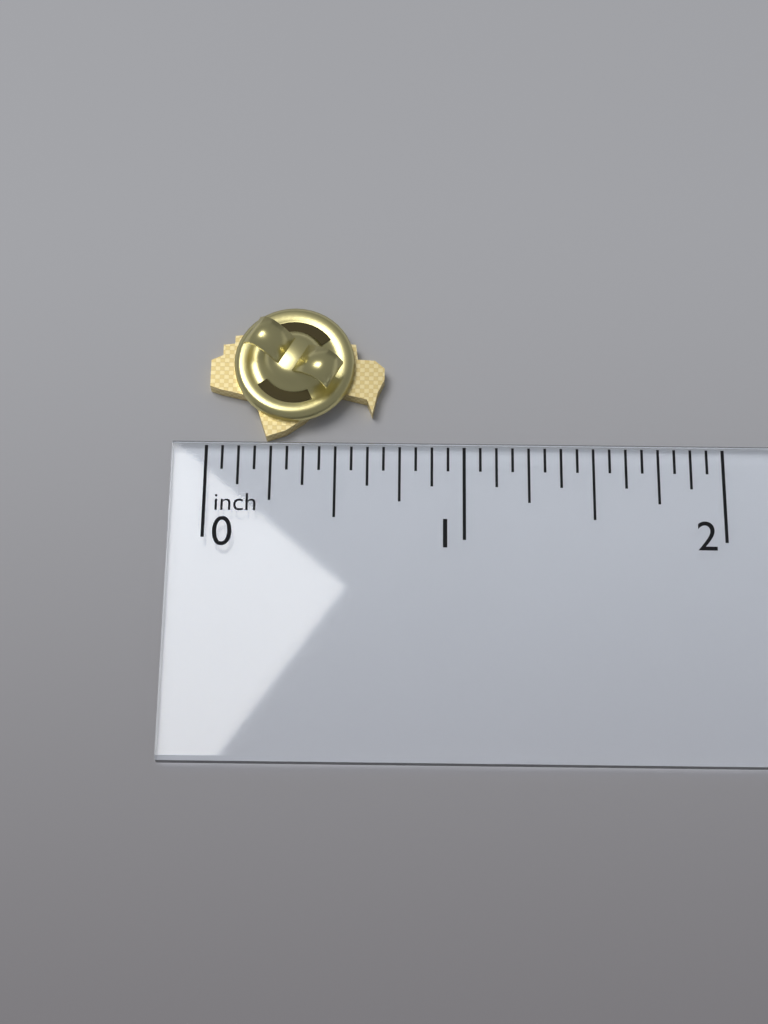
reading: 0.6875 inch
